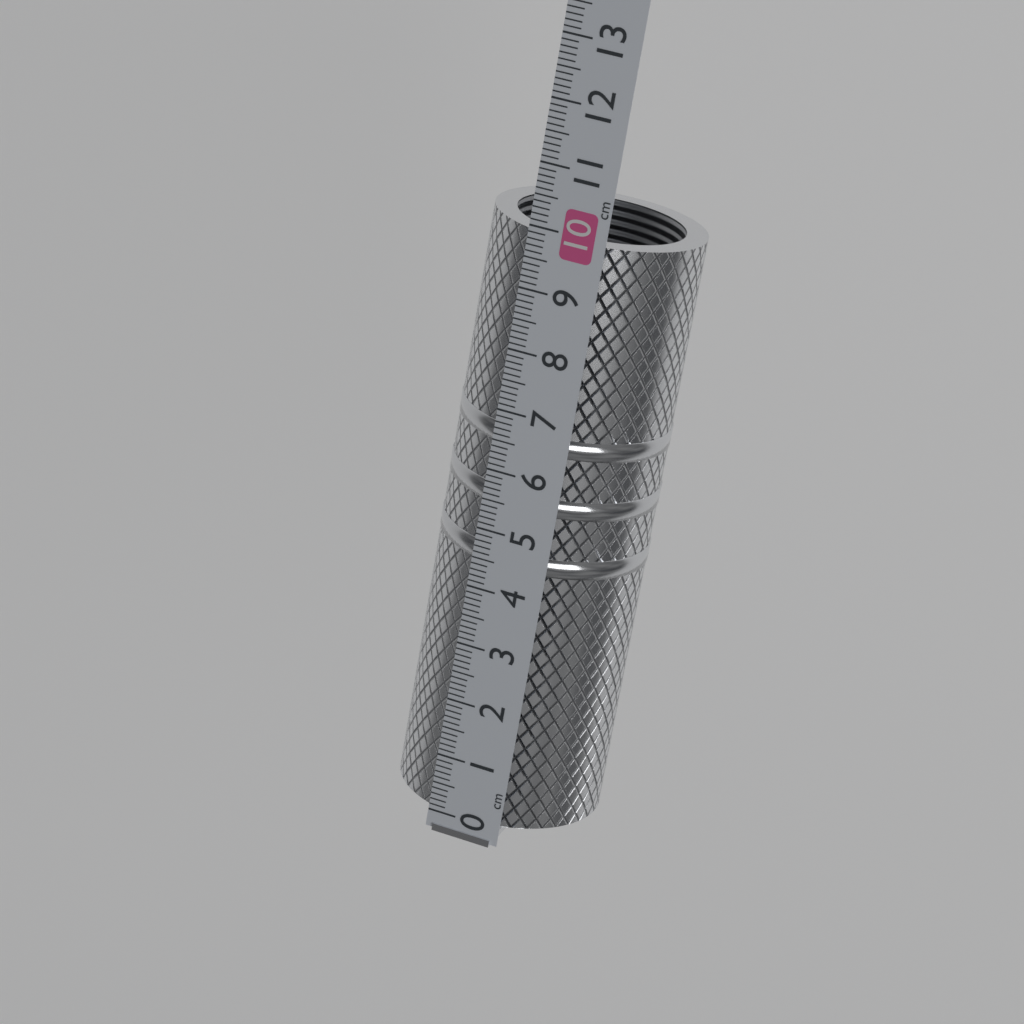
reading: 9.9 cm
